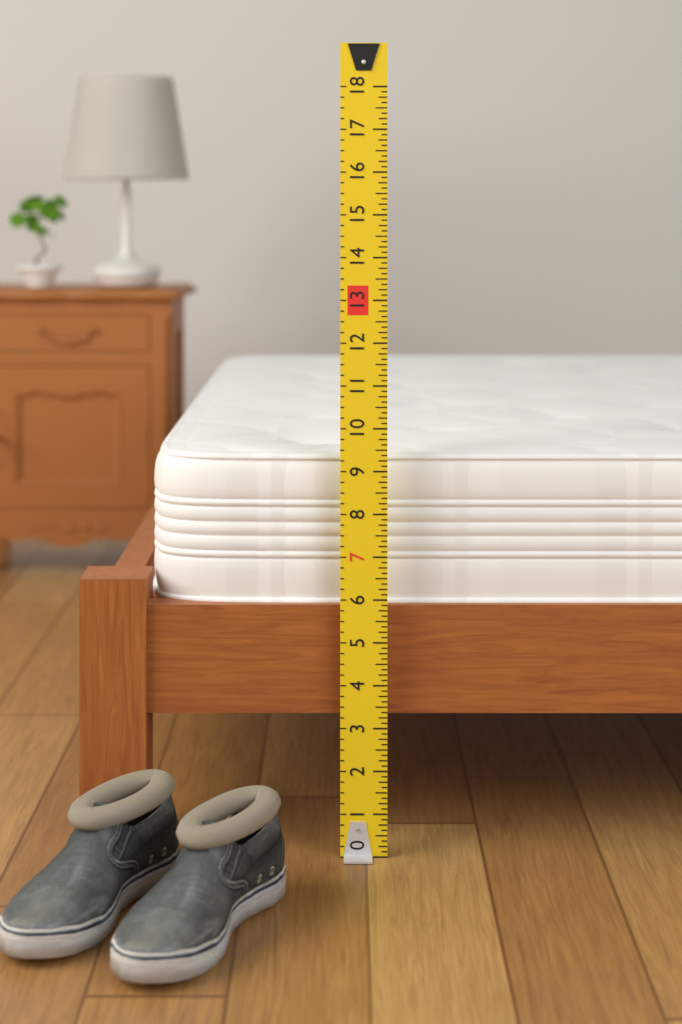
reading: 9.375 (no unit)
